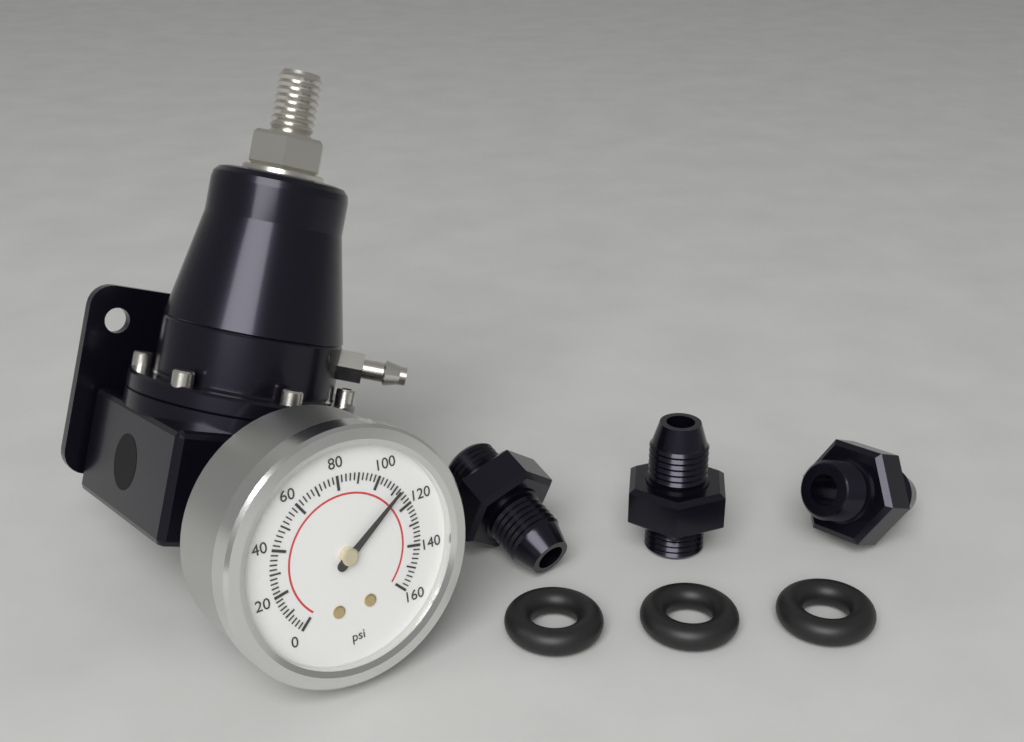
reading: 112 psi
